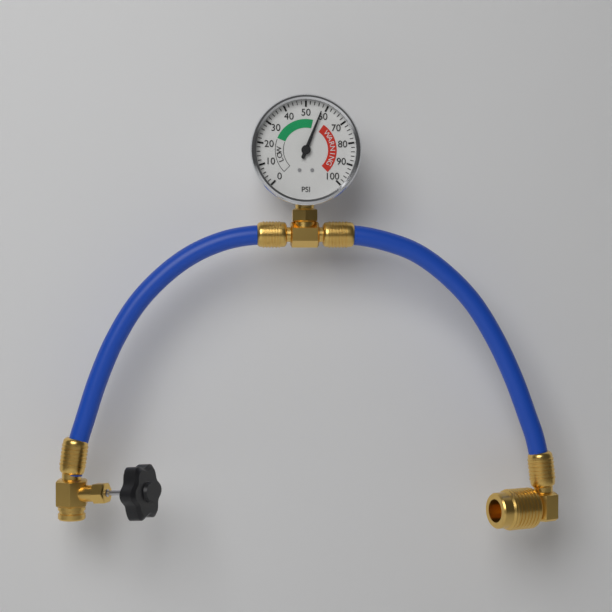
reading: 58 psi
